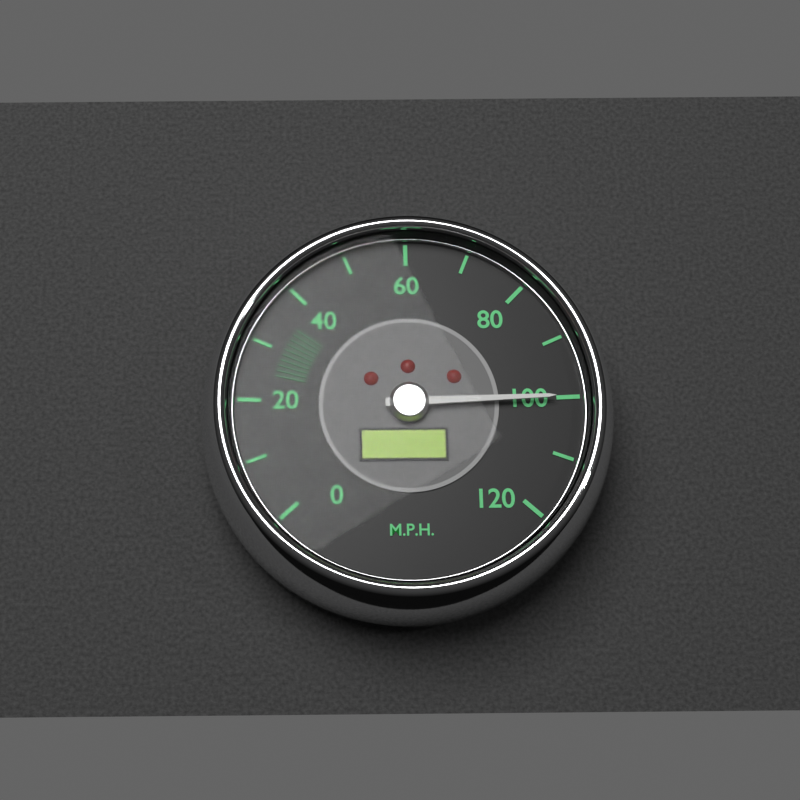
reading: 100 mph
